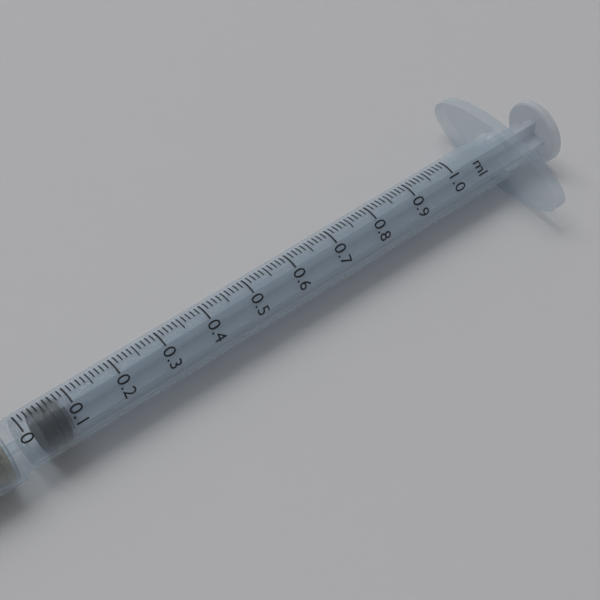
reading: 0.03 ml
